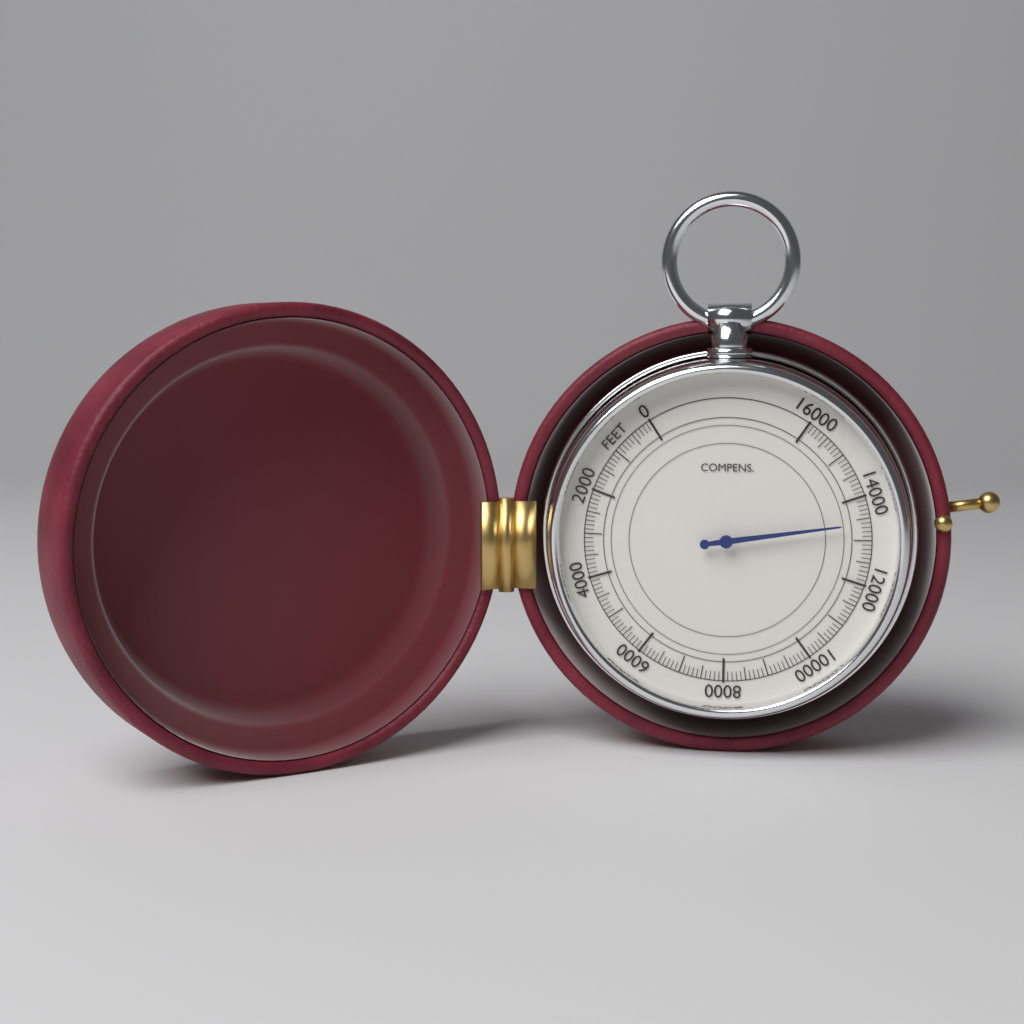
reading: 13400 feet
